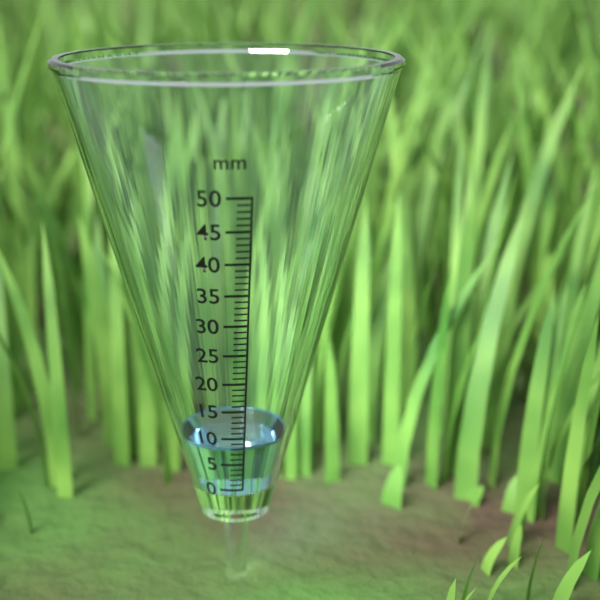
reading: 8 mm
